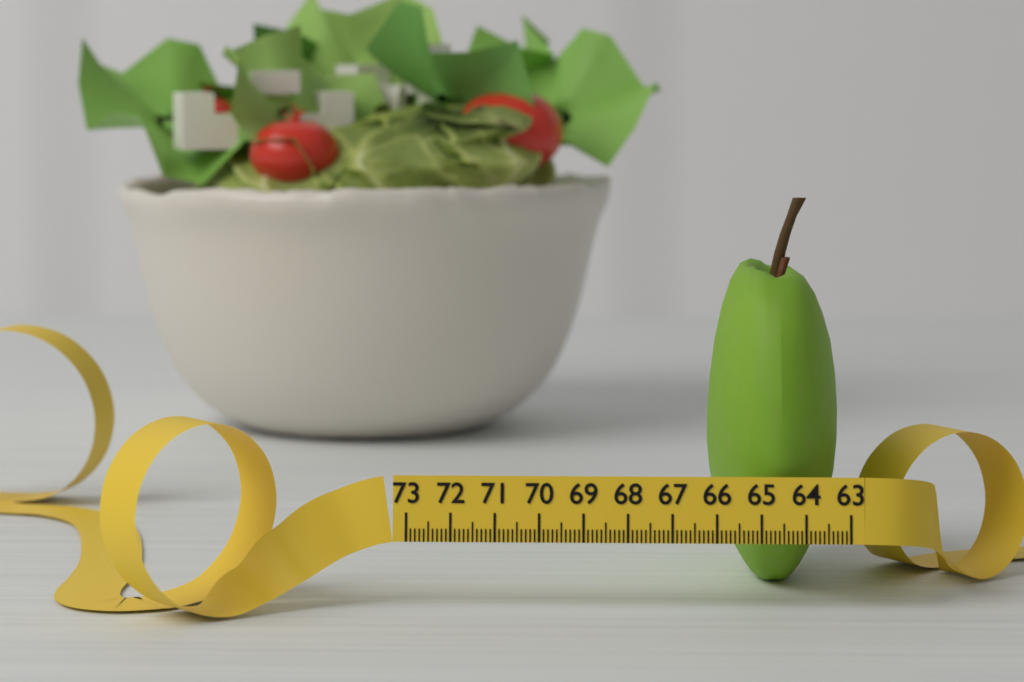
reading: 66.1 (no unit)
